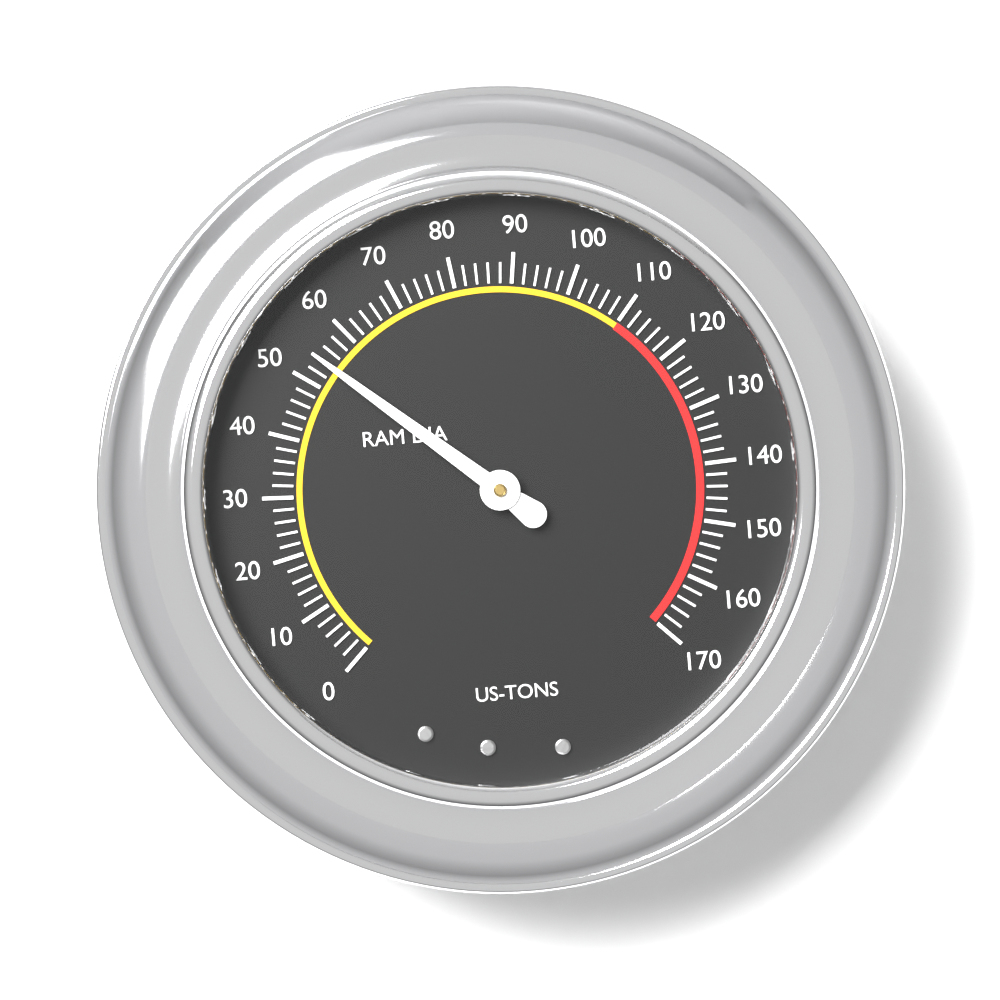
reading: 54 US-TONS
